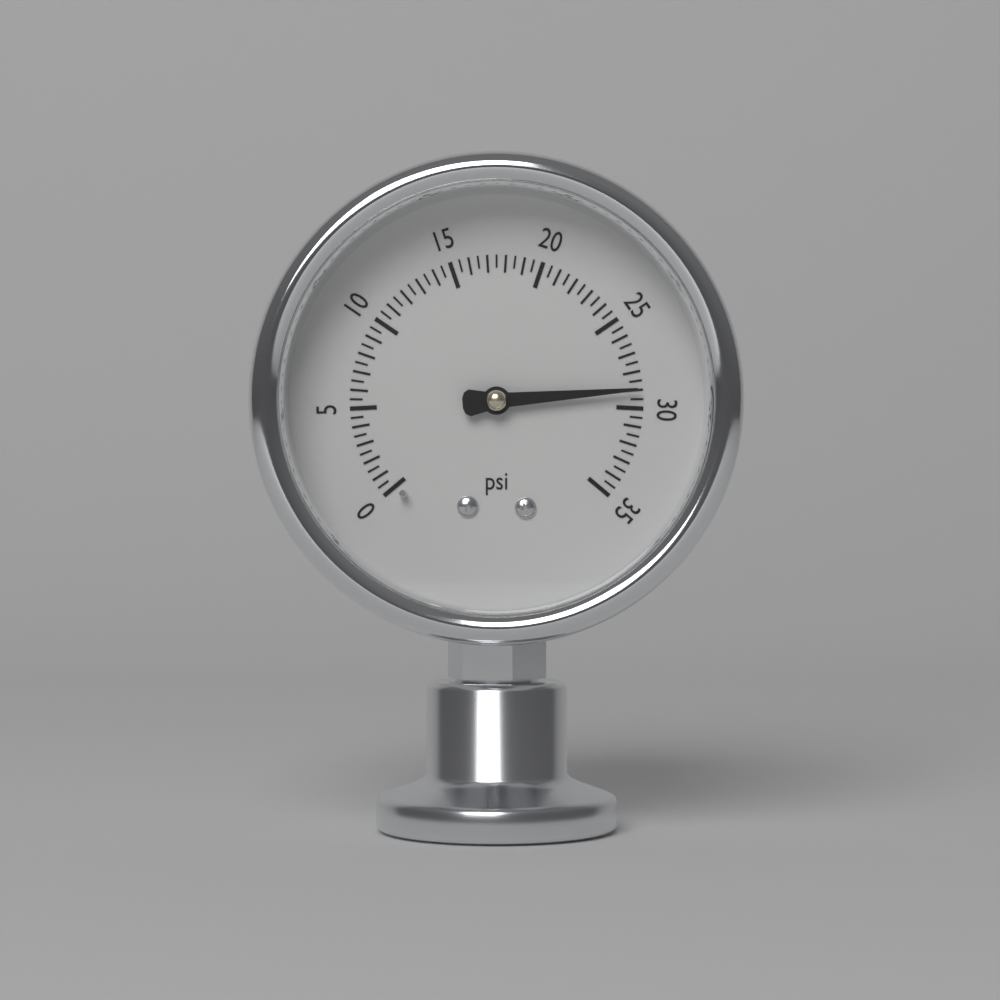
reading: 29.0 psi
